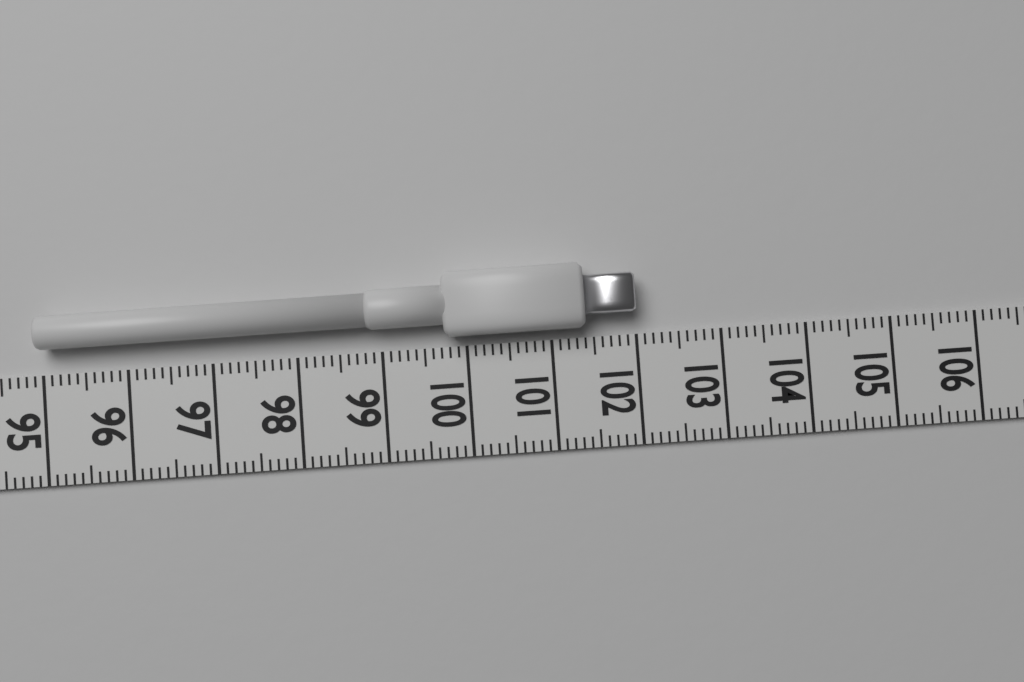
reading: 102.0 (no unit)
